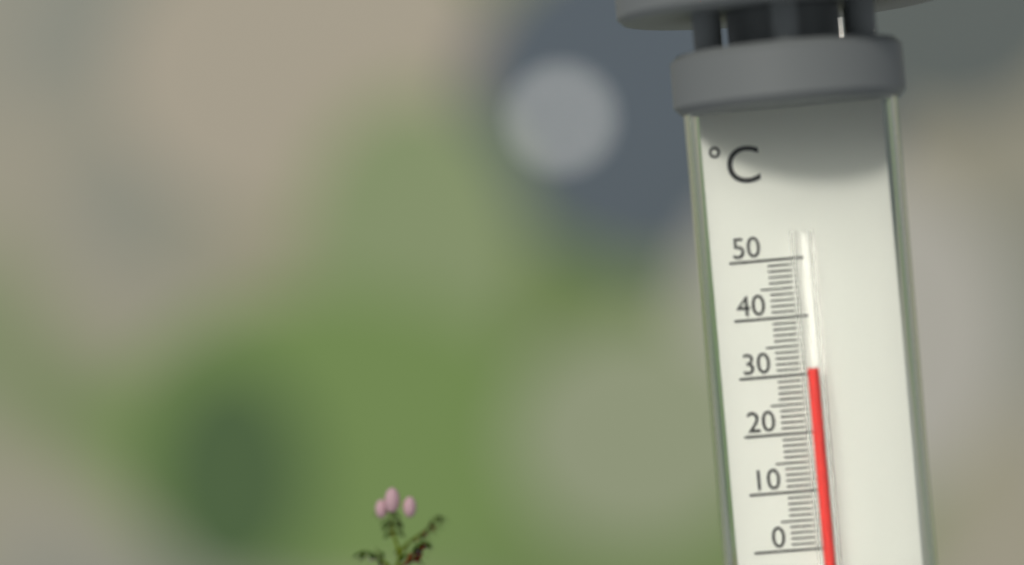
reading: 31 °C
